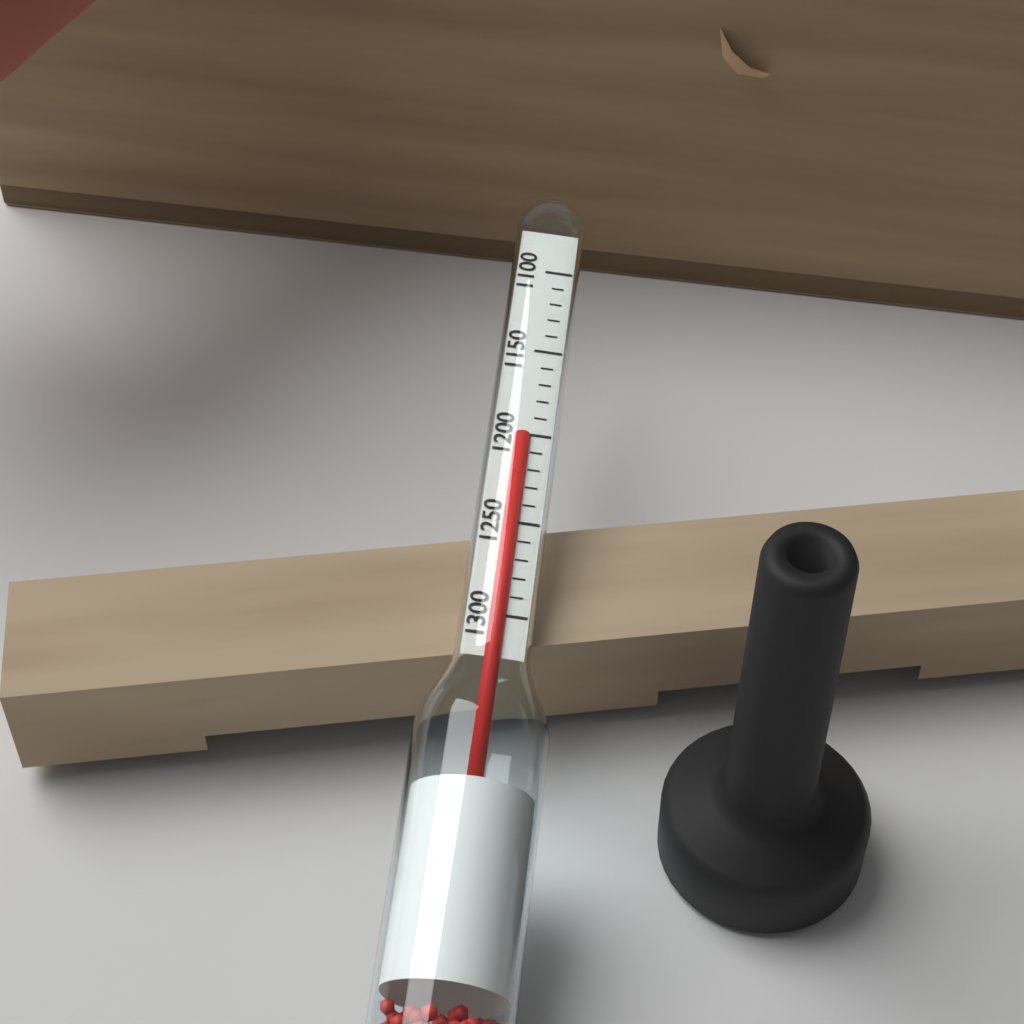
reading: 1200 (no unit)
